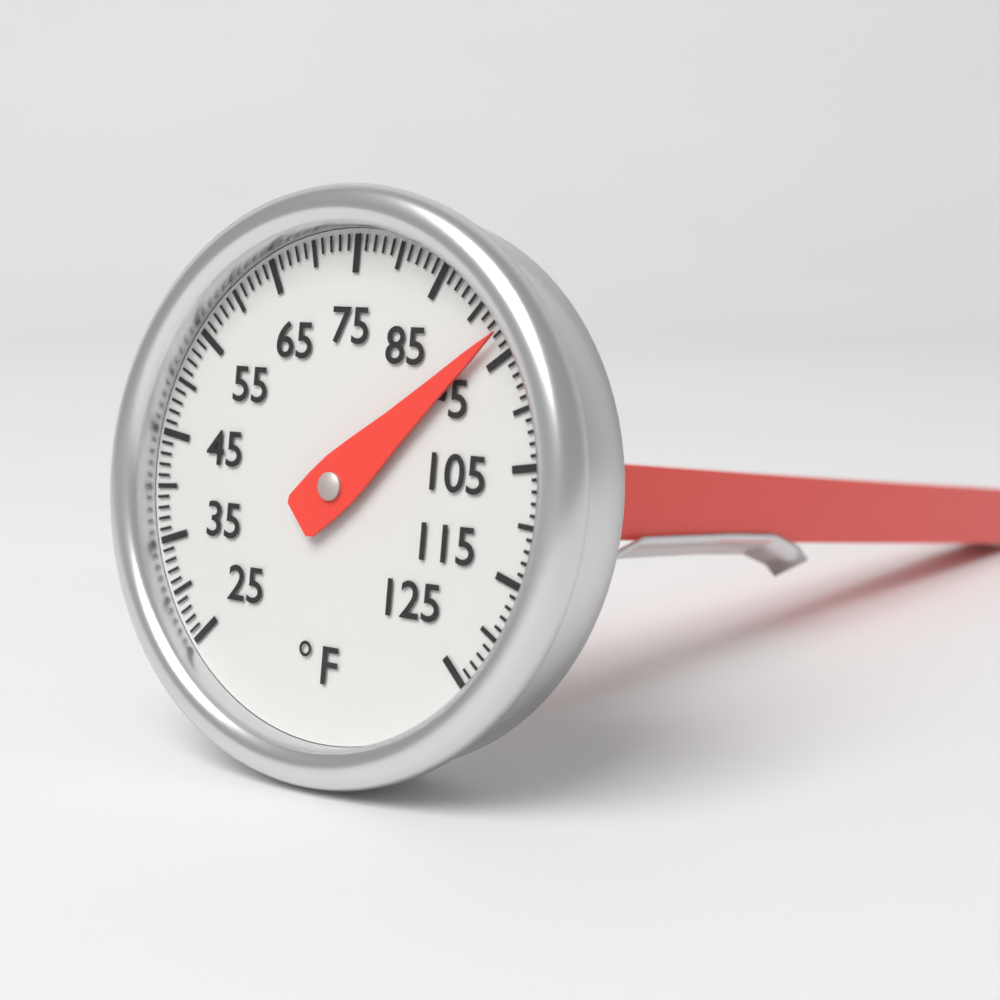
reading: 93 °F
